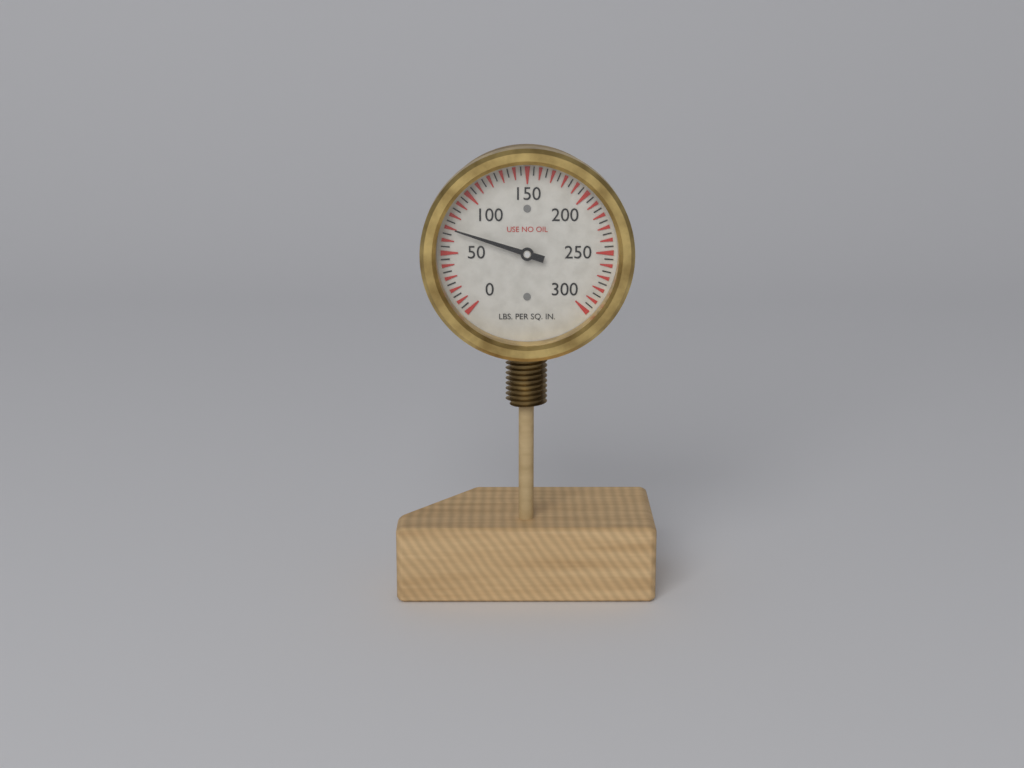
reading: 70 psi
